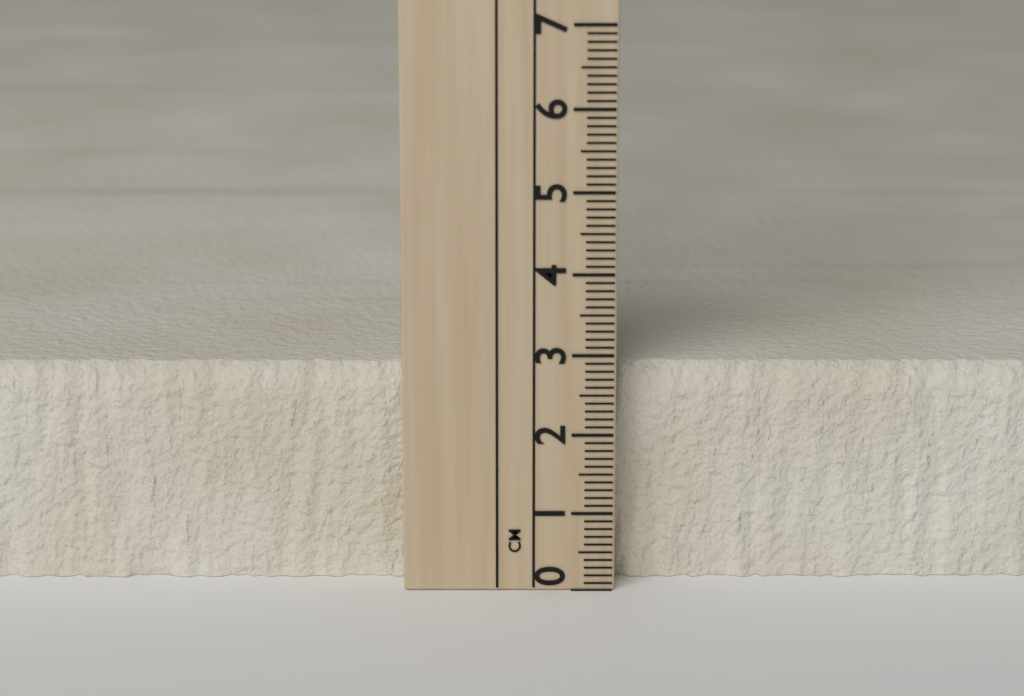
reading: 2.8 cm
